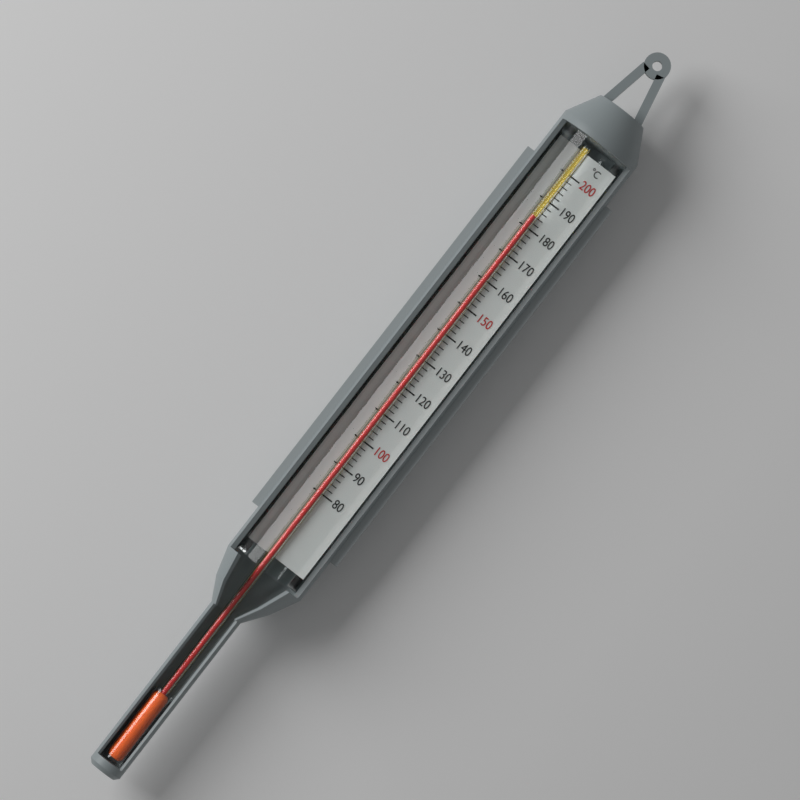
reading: 184 °C
